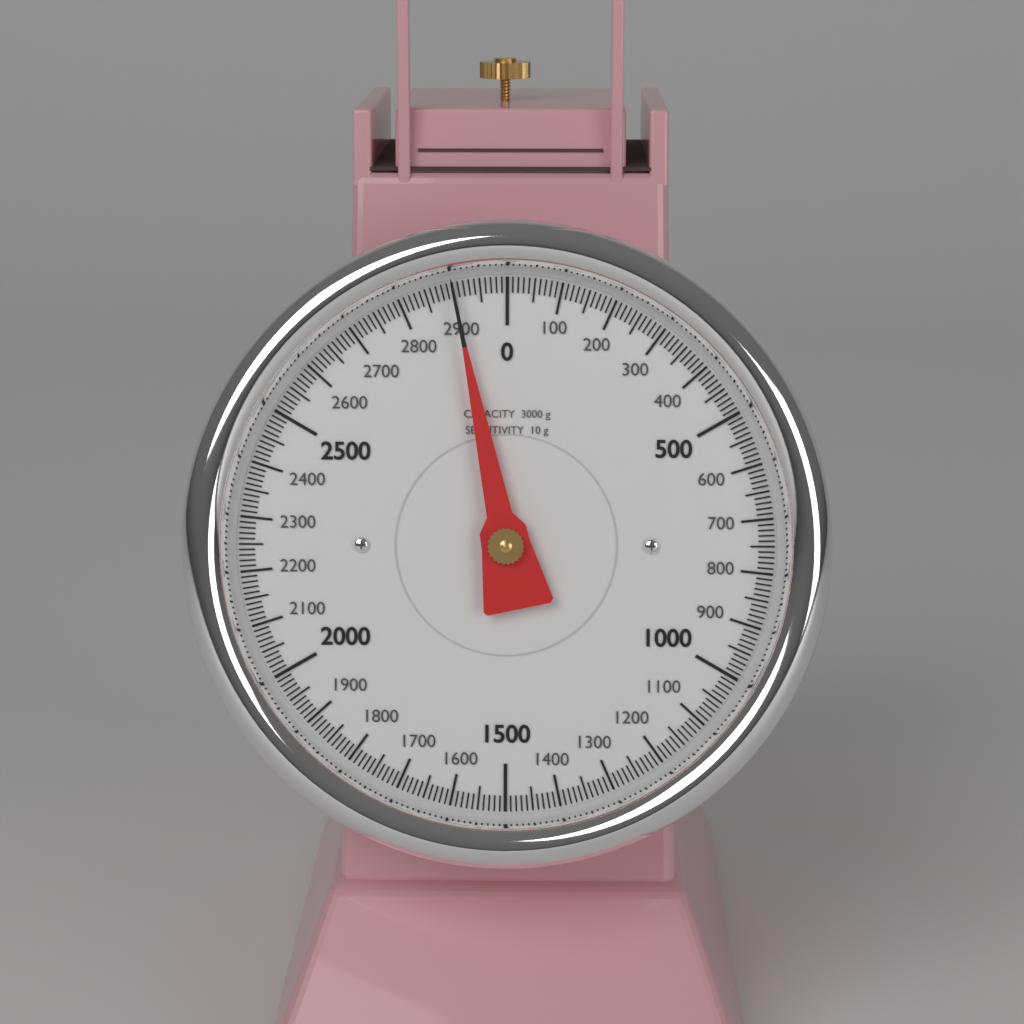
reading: 2900 g
